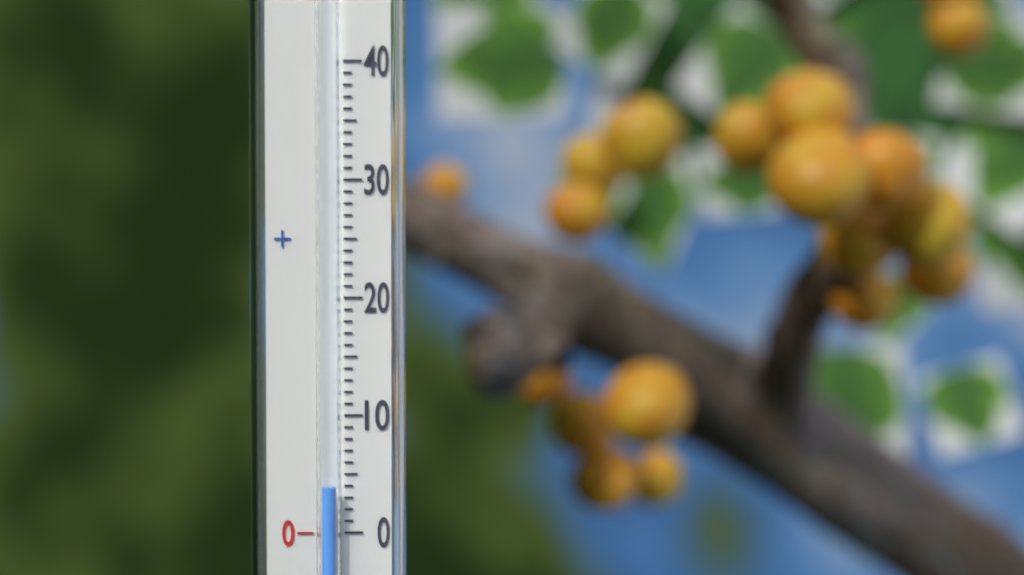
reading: 4 (no unit)
